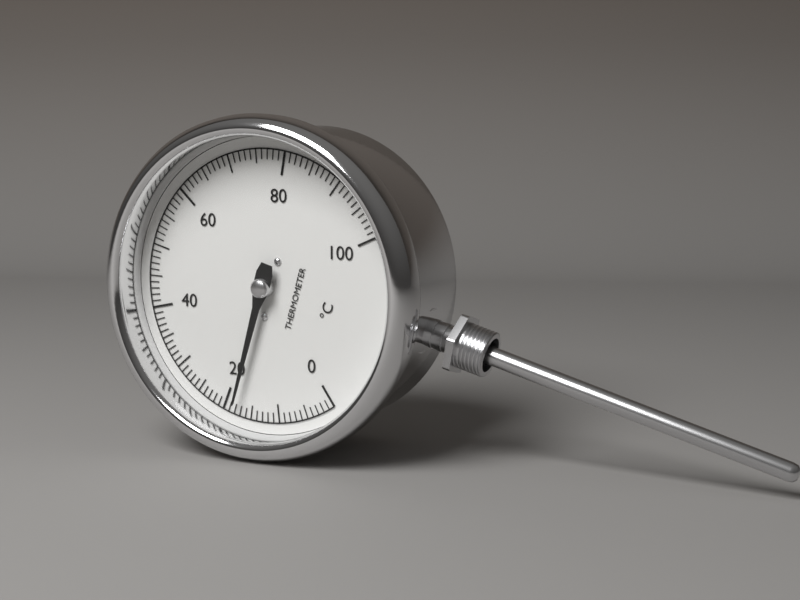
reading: 18 °C
